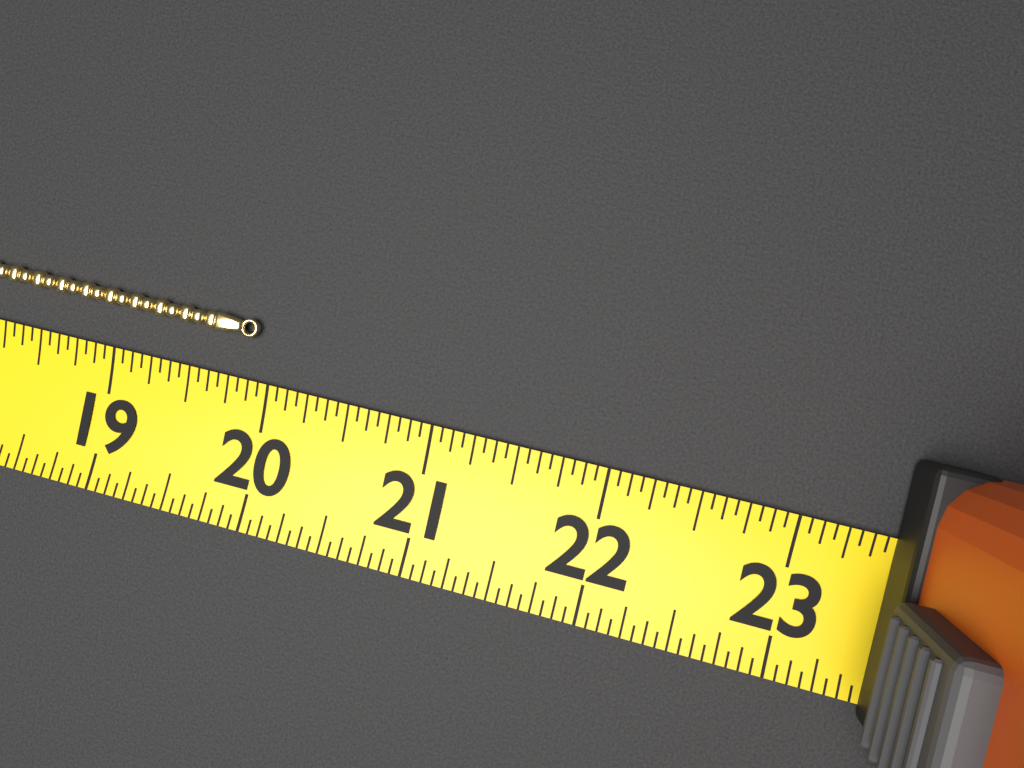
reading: 19.8750 (no unit)
